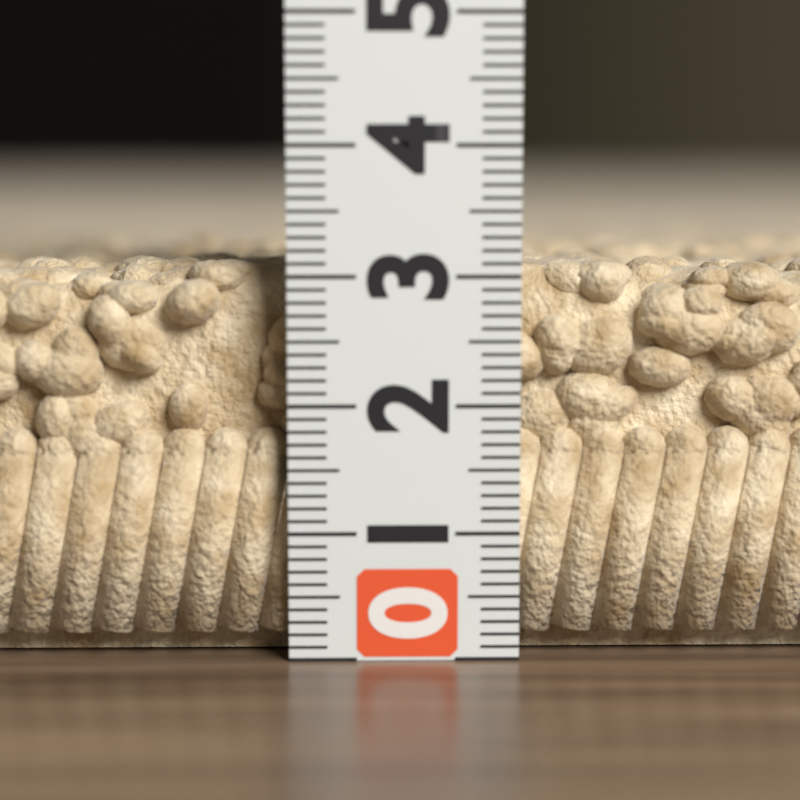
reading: 3.1 (no unit)
